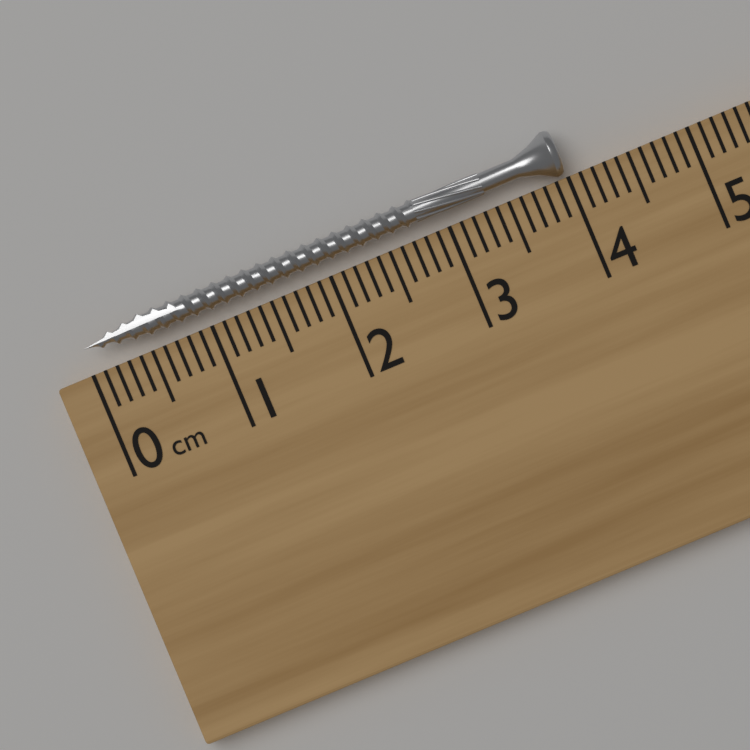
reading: 4.0 cm
